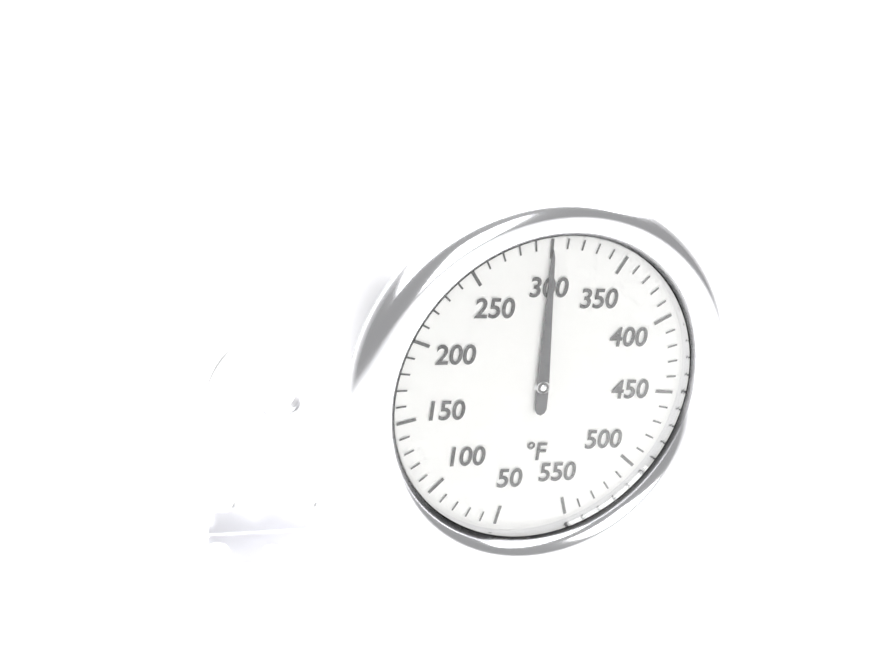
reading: 300 °F
